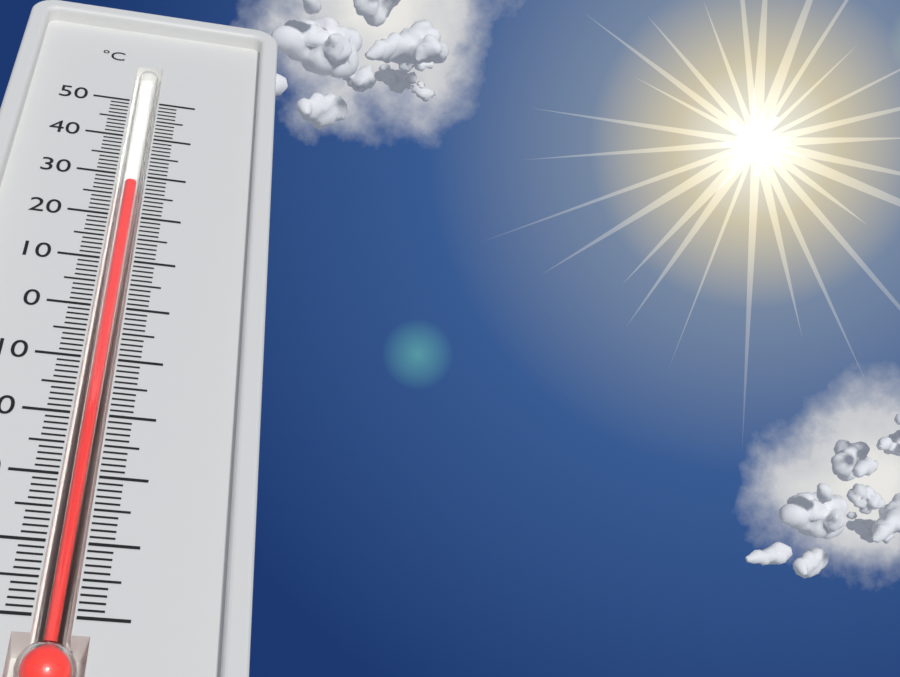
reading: 29 °C
